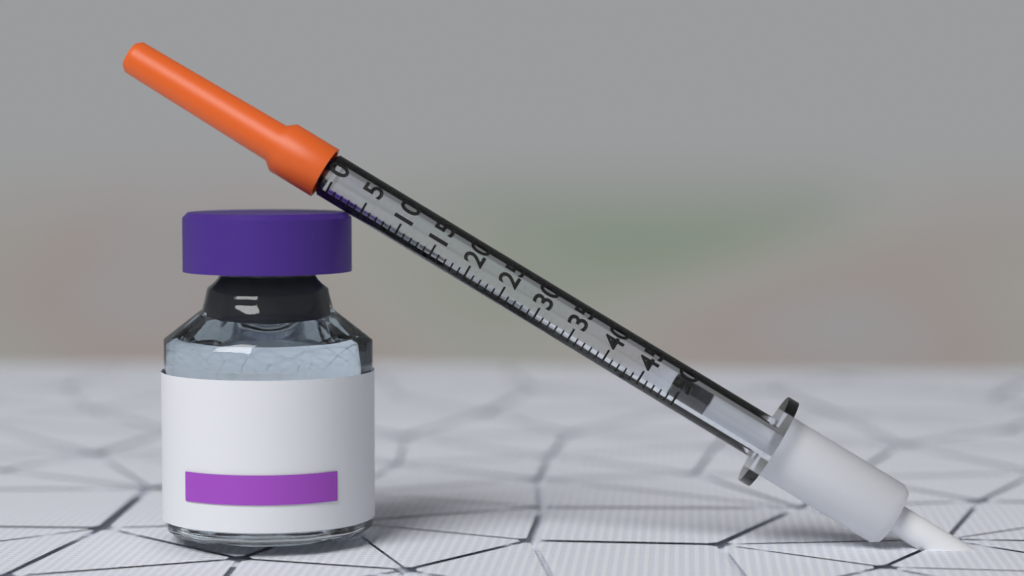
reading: 49 (no unit)
